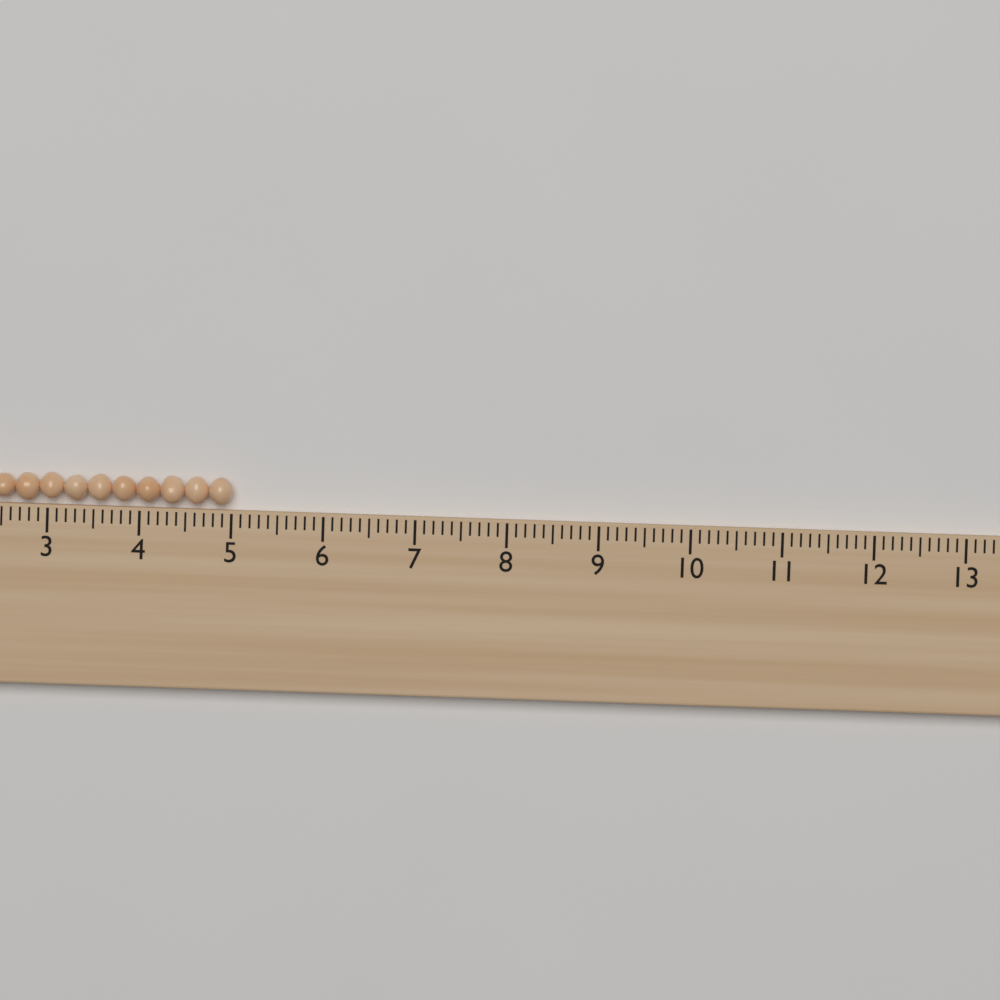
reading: 5.0 (no unit)
